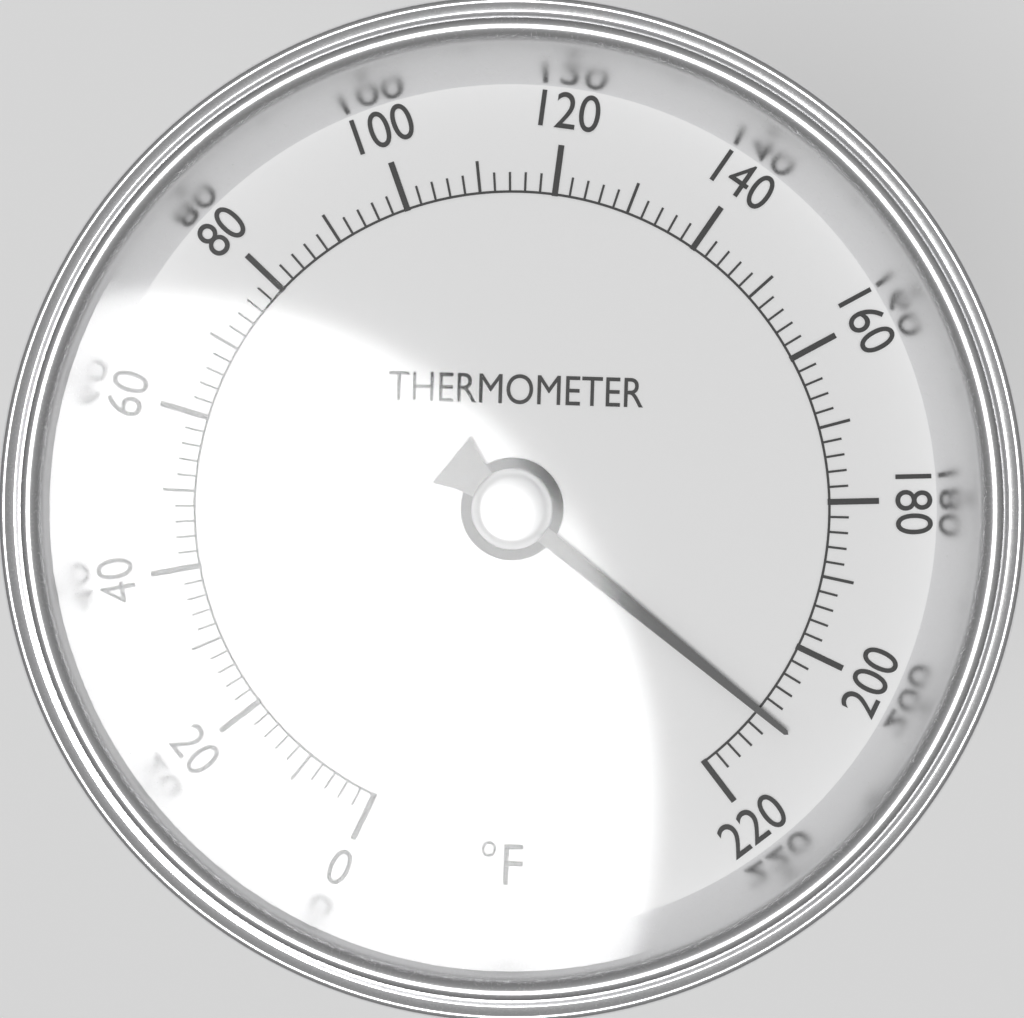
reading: 210 °F
